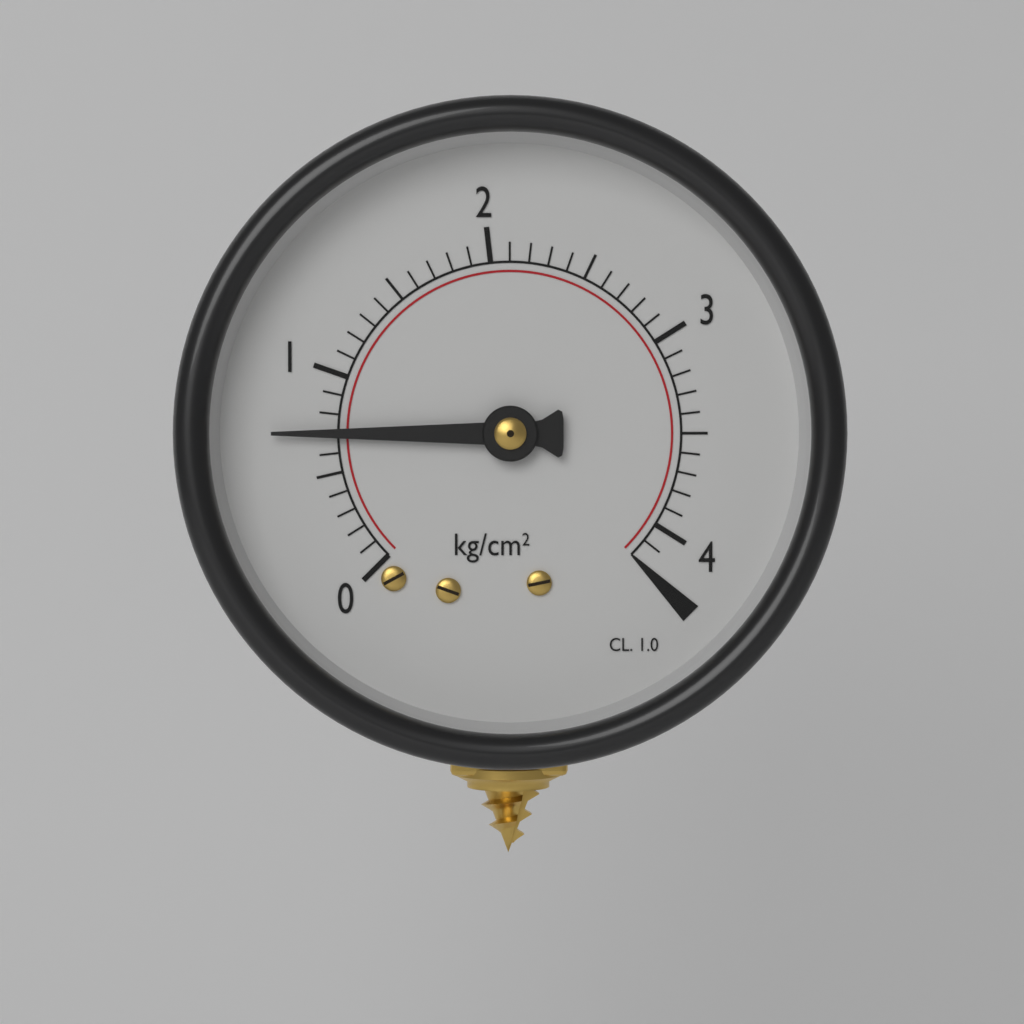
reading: 0.7 kg/cm²
